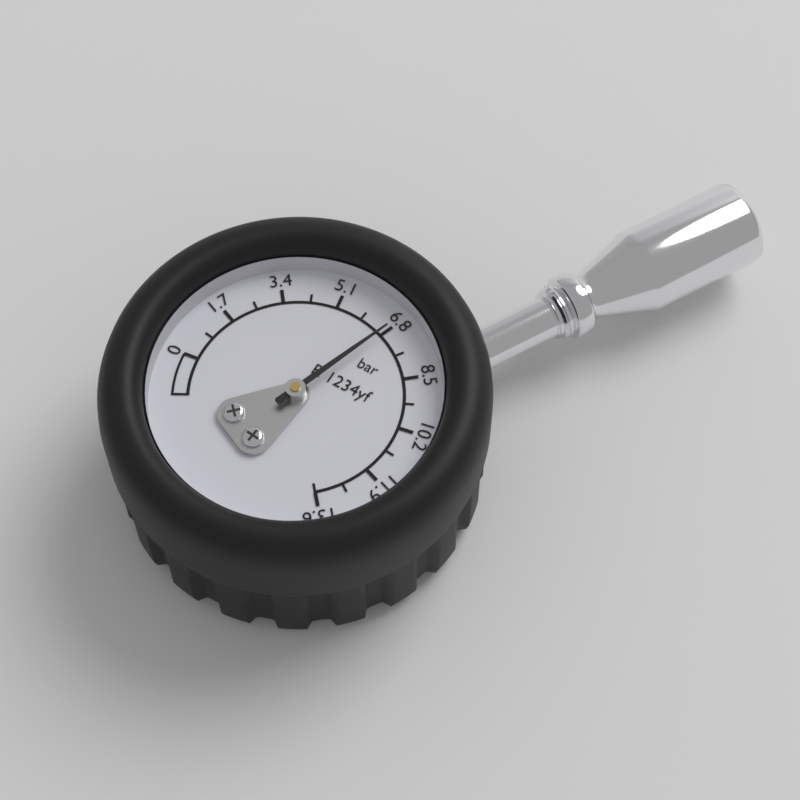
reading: 6.80 bar
